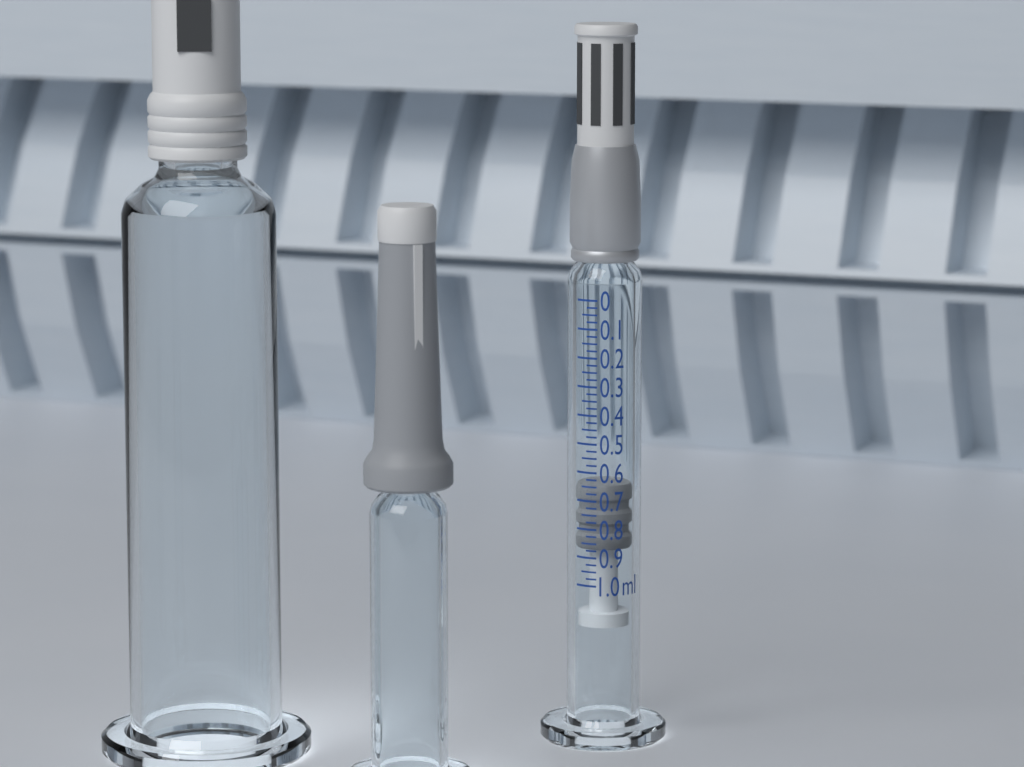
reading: 0.650 ml
